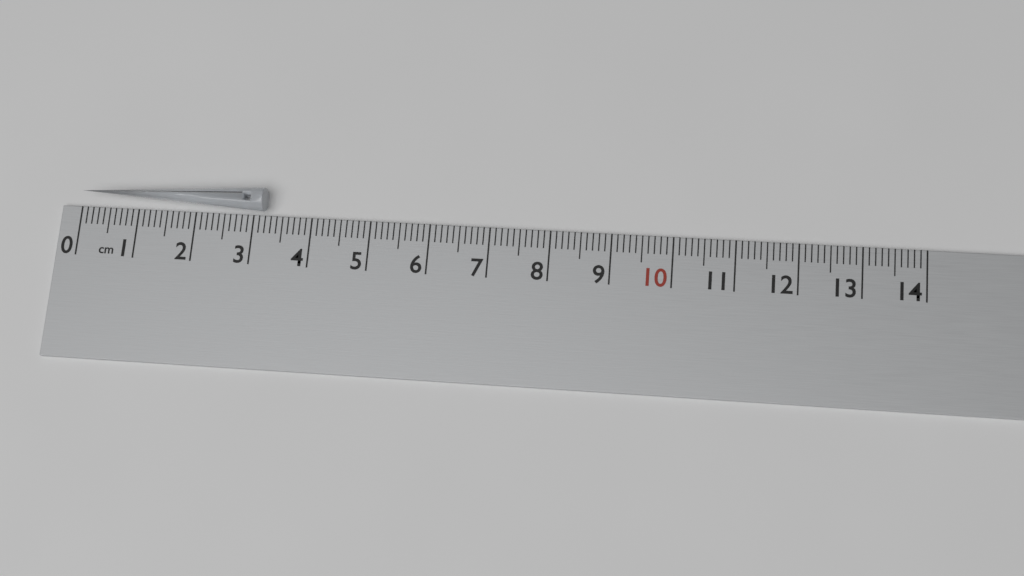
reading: 3.2 cm
